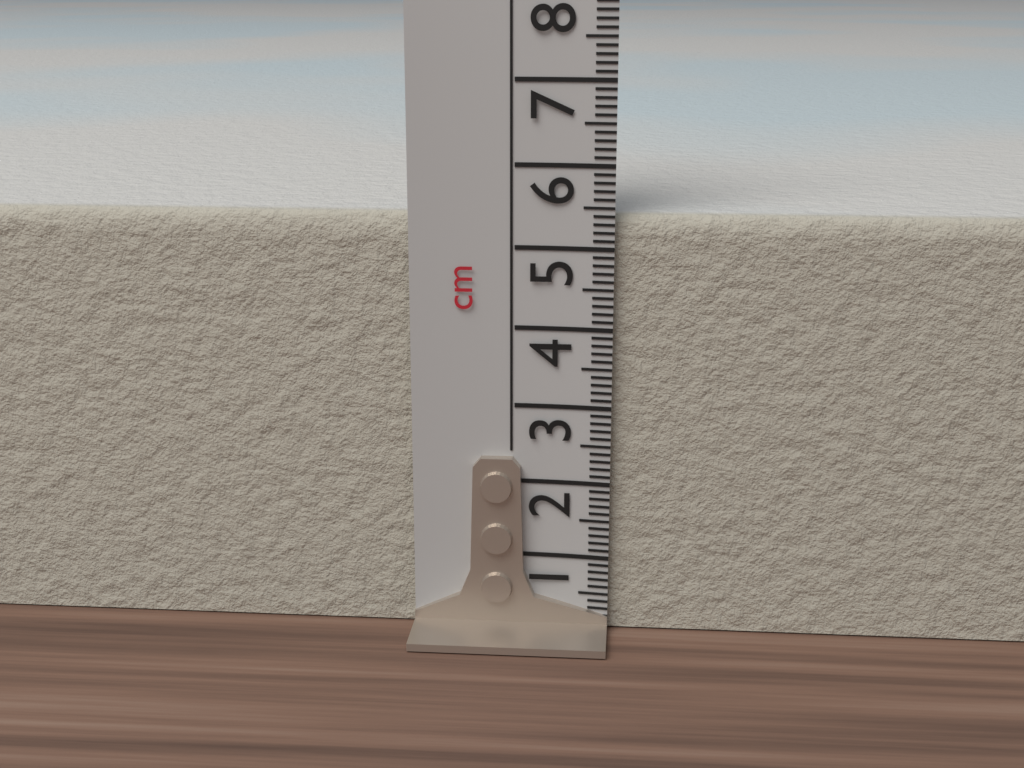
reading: 5.4 cm
